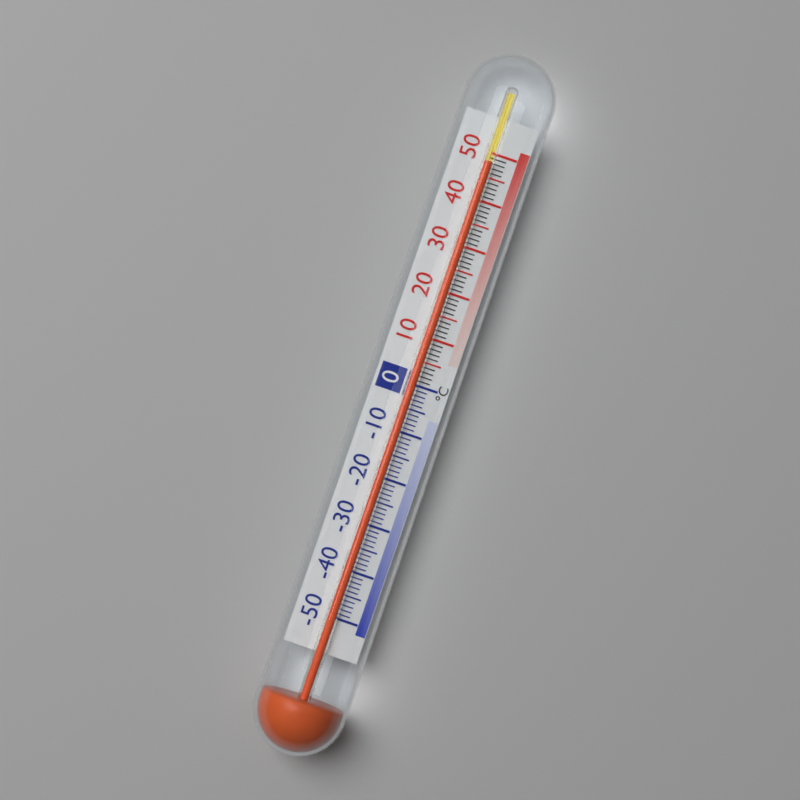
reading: 48 °C
